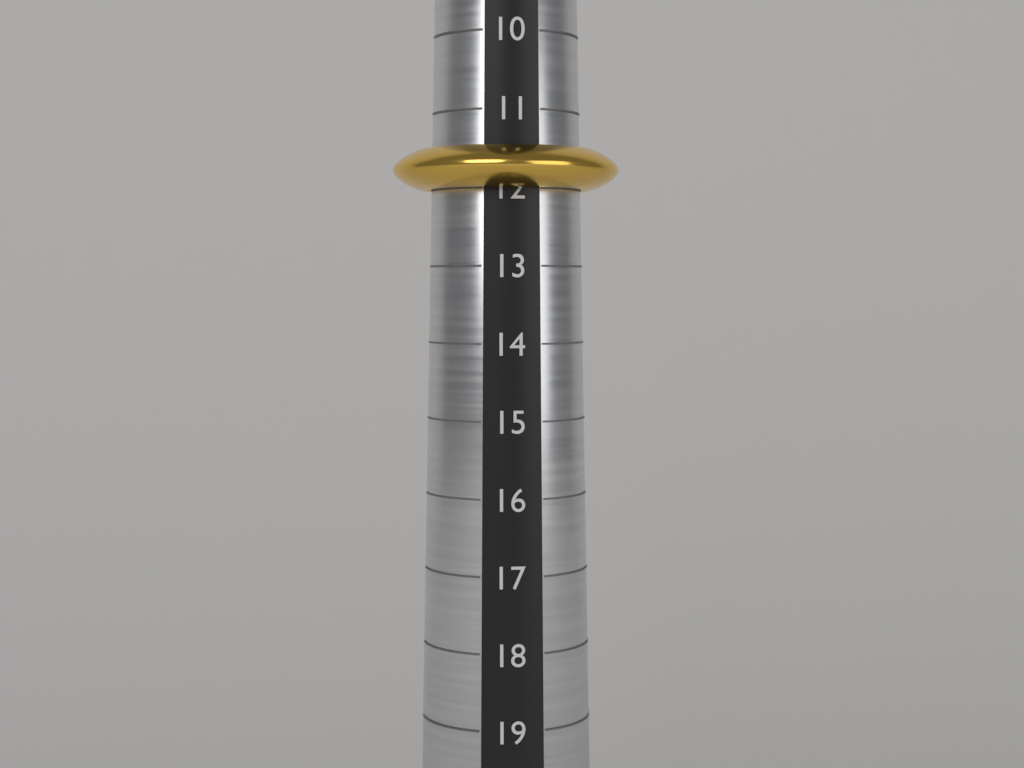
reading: 12 (no unit)
